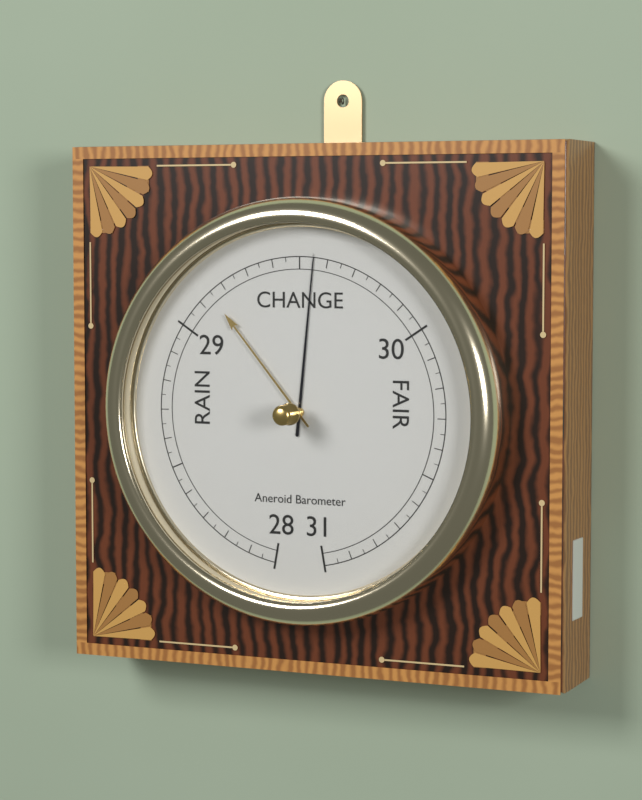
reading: 29.55 inHg
